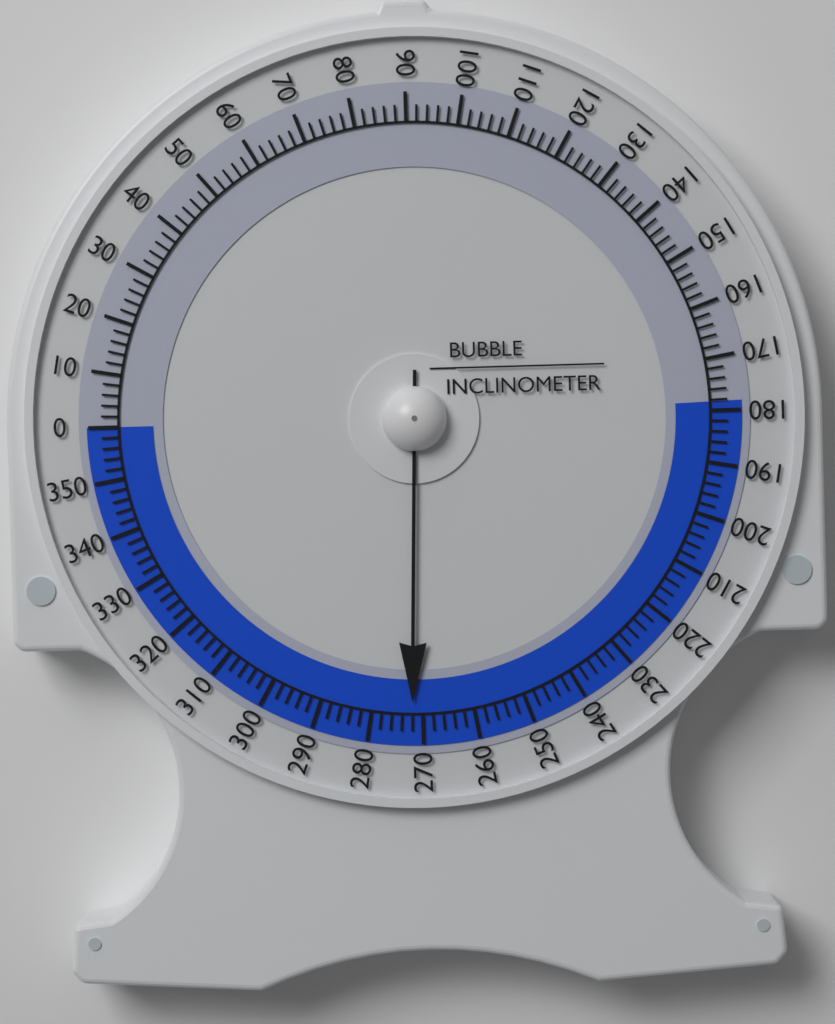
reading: 272 (no unit)
